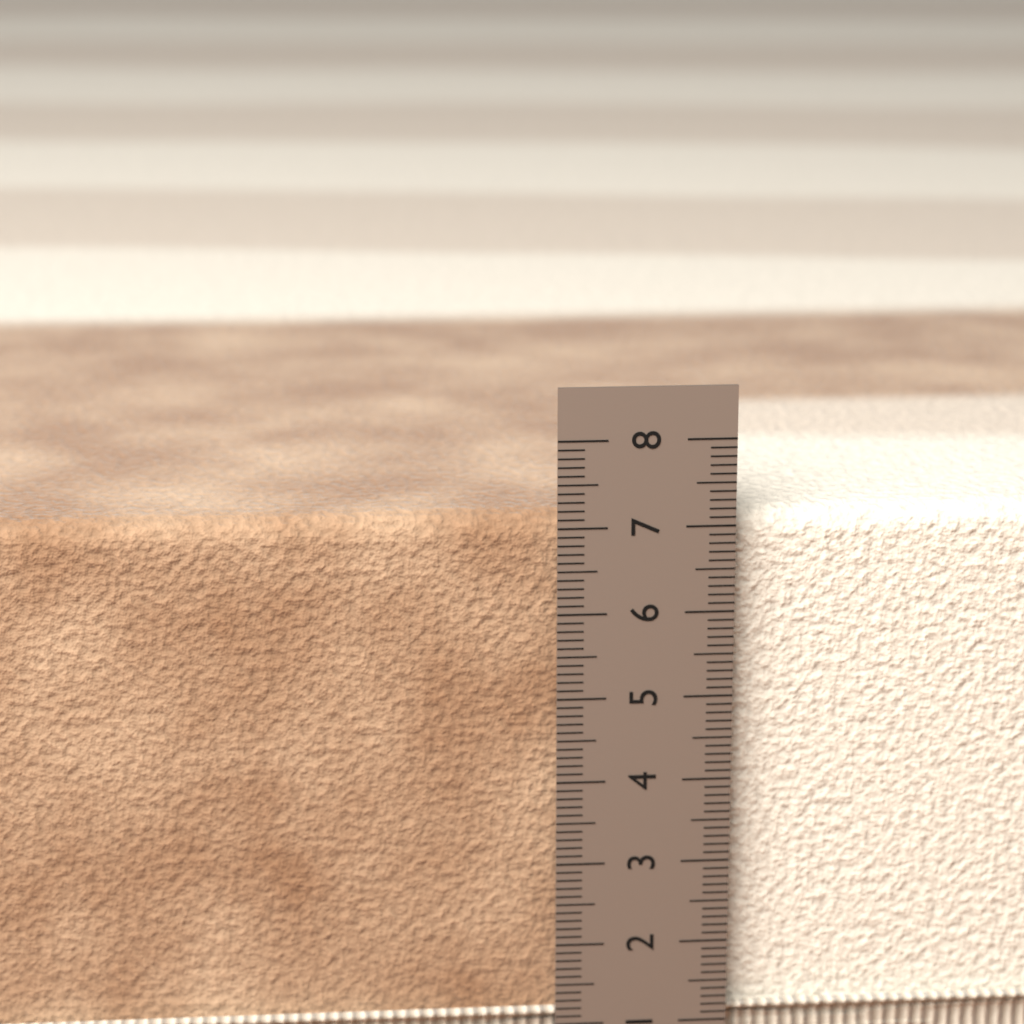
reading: 7.1 cm
